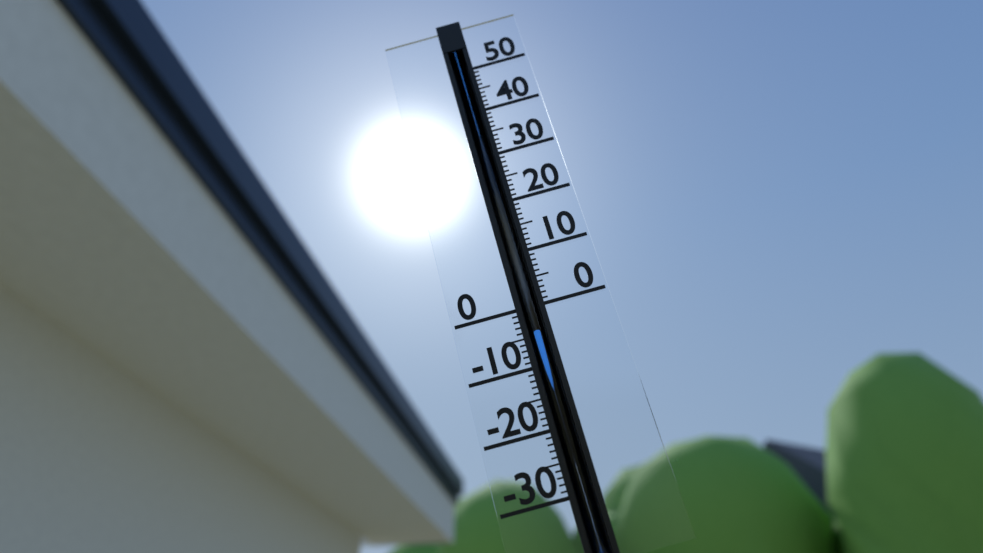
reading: -4 (no unit)
